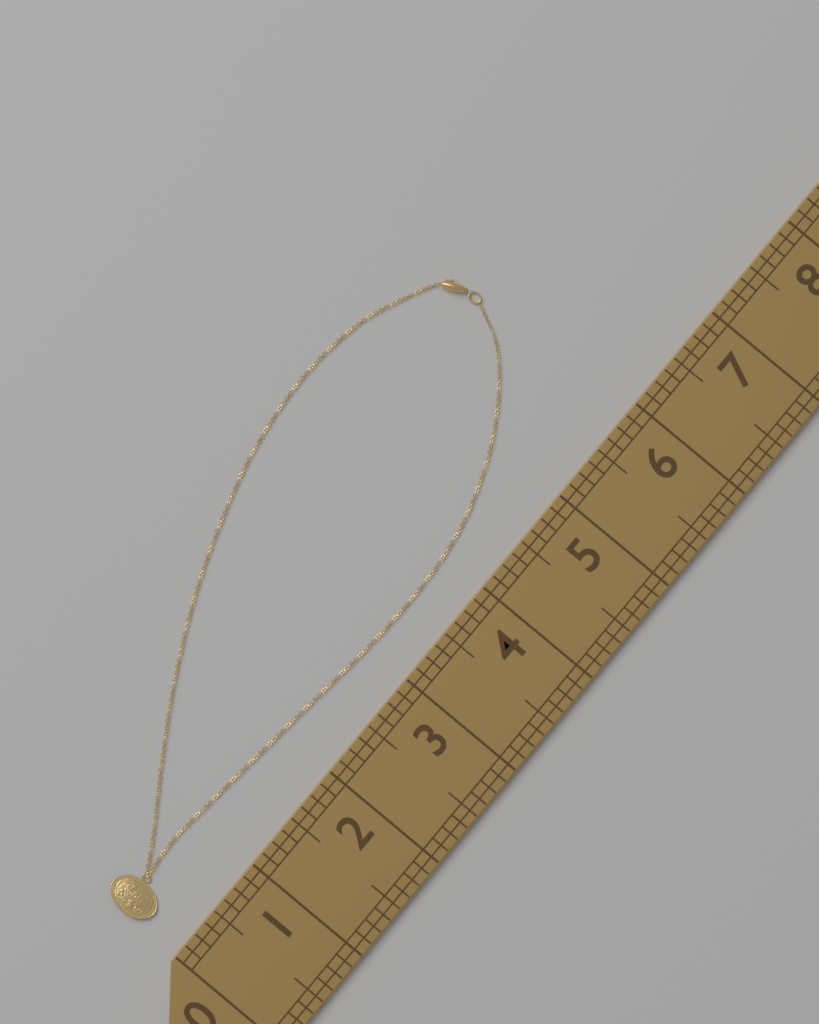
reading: 5.875 (no unit)
